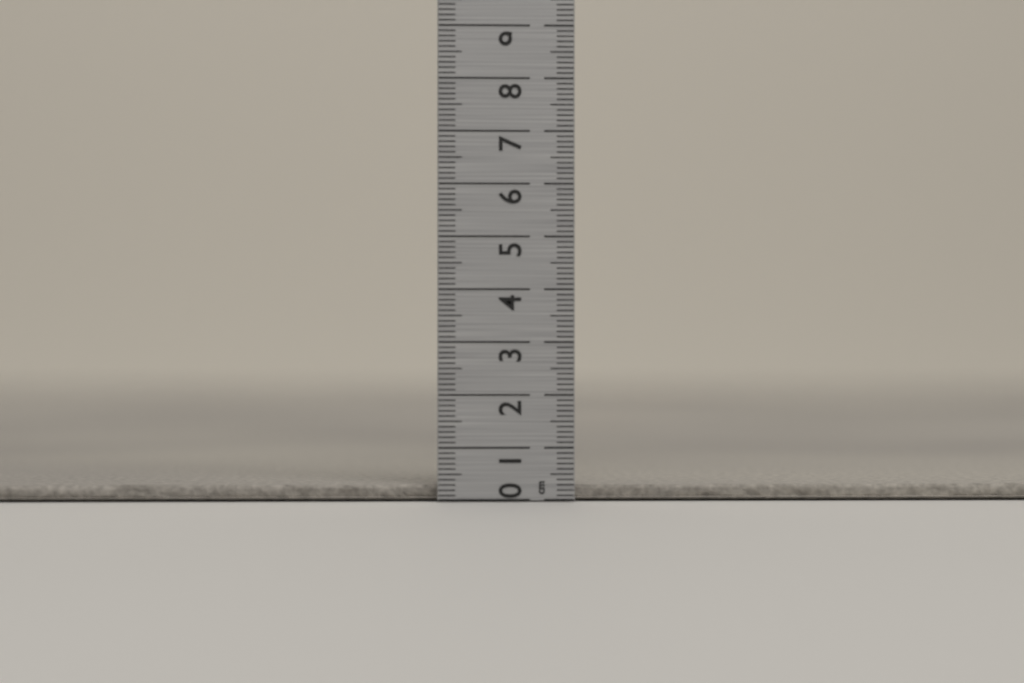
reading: 0.3 cm
